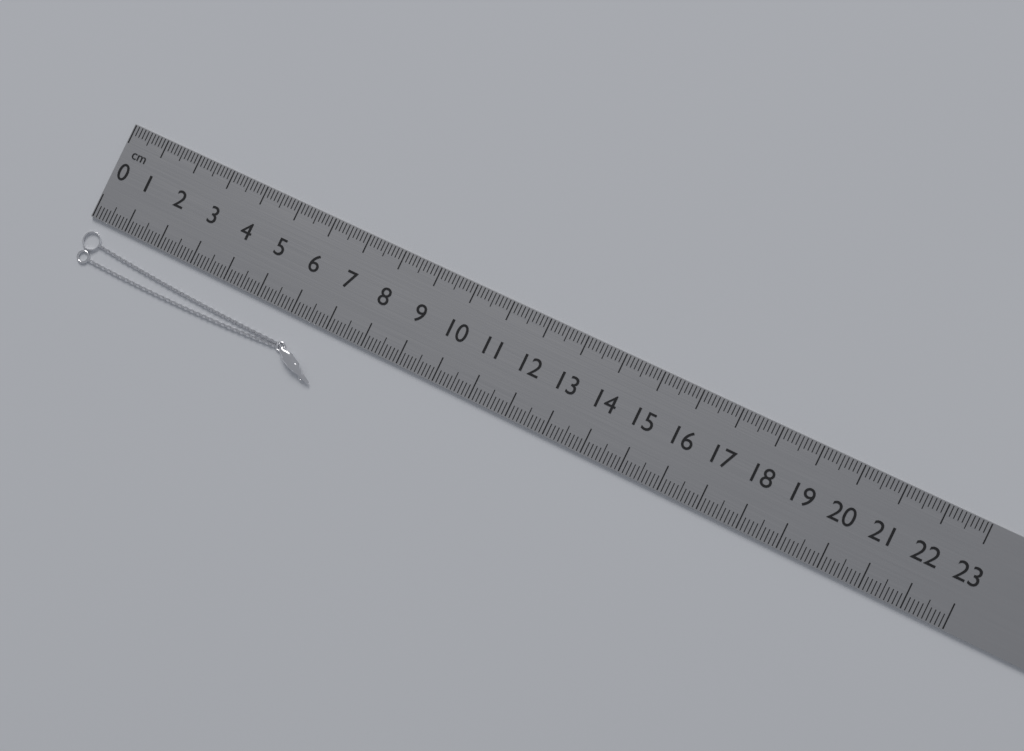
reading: 7.2 cm
